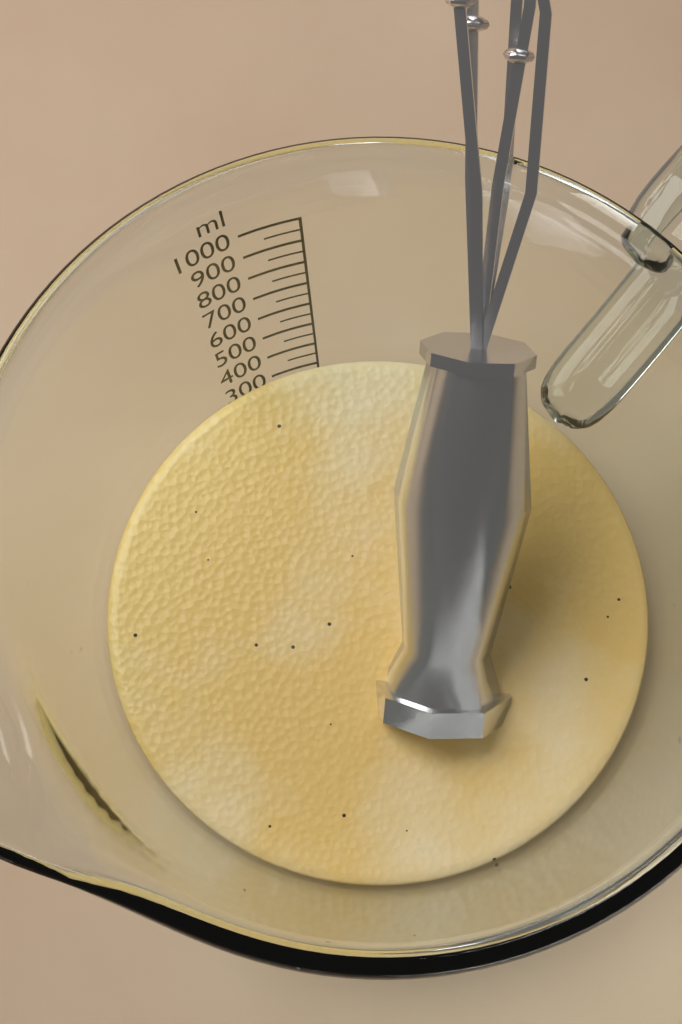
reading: 350 ml
